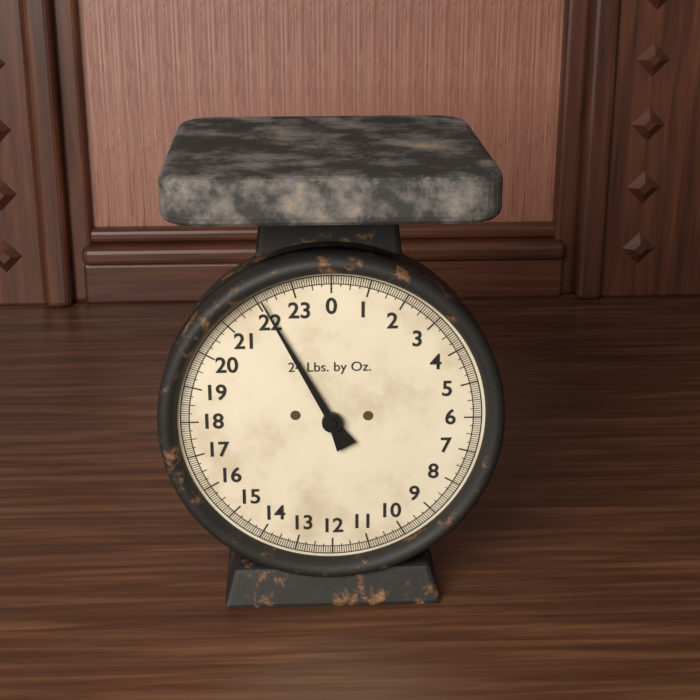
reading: 22.1250 lb
